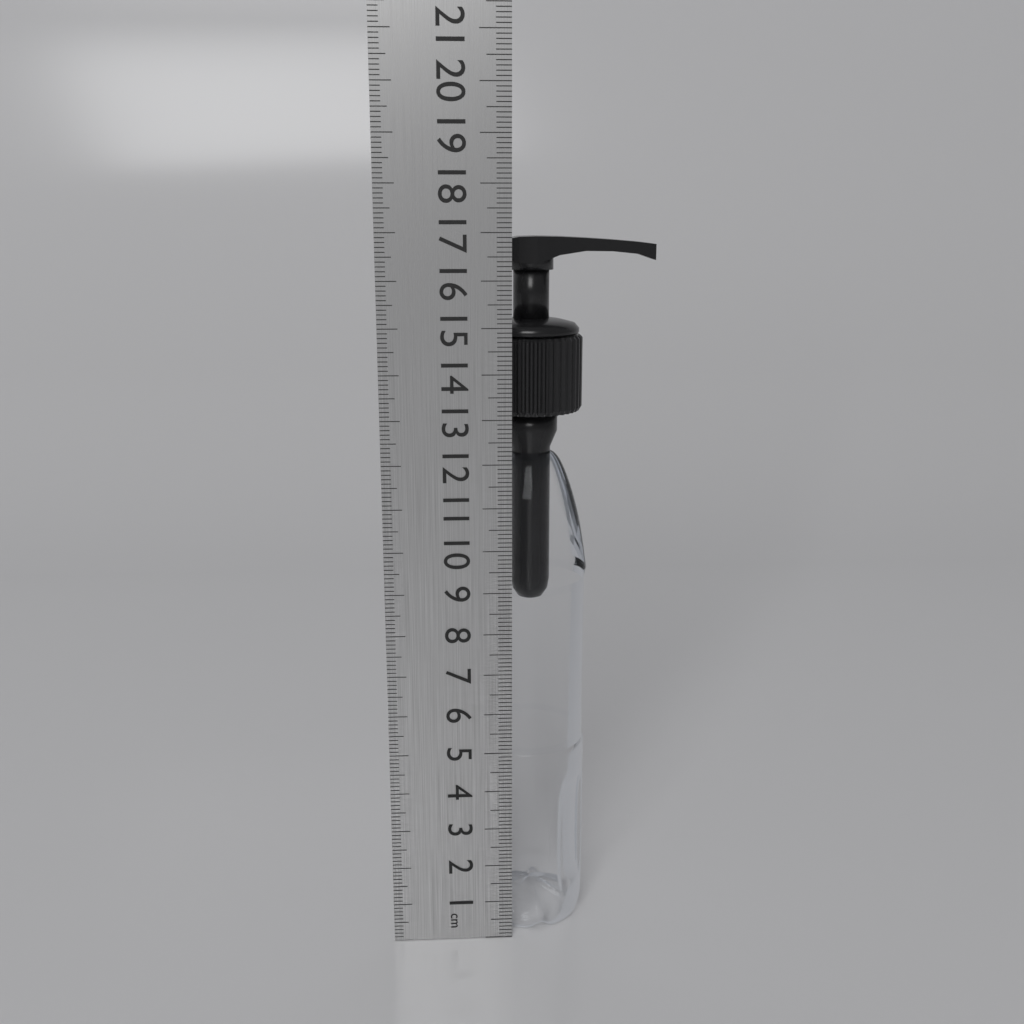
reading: 16.9 cm
